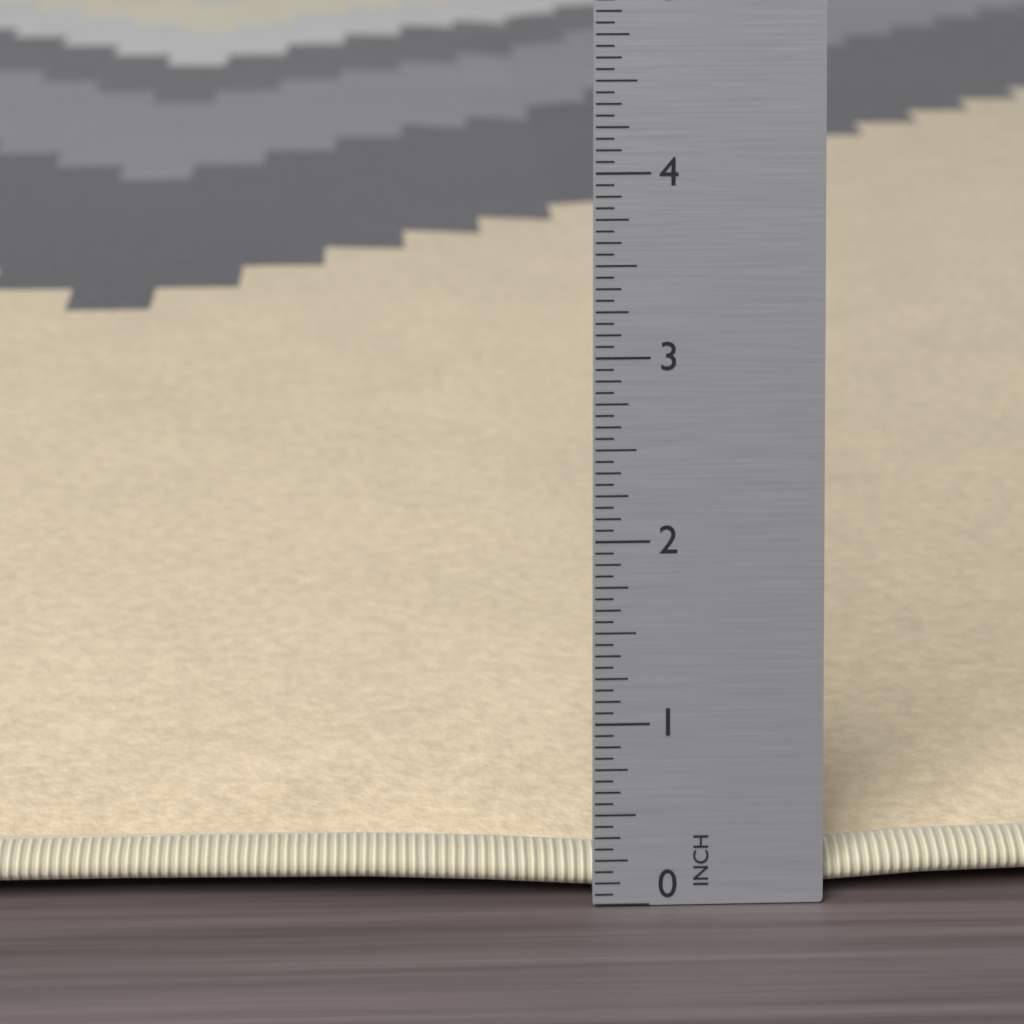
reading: 0.3750 in
